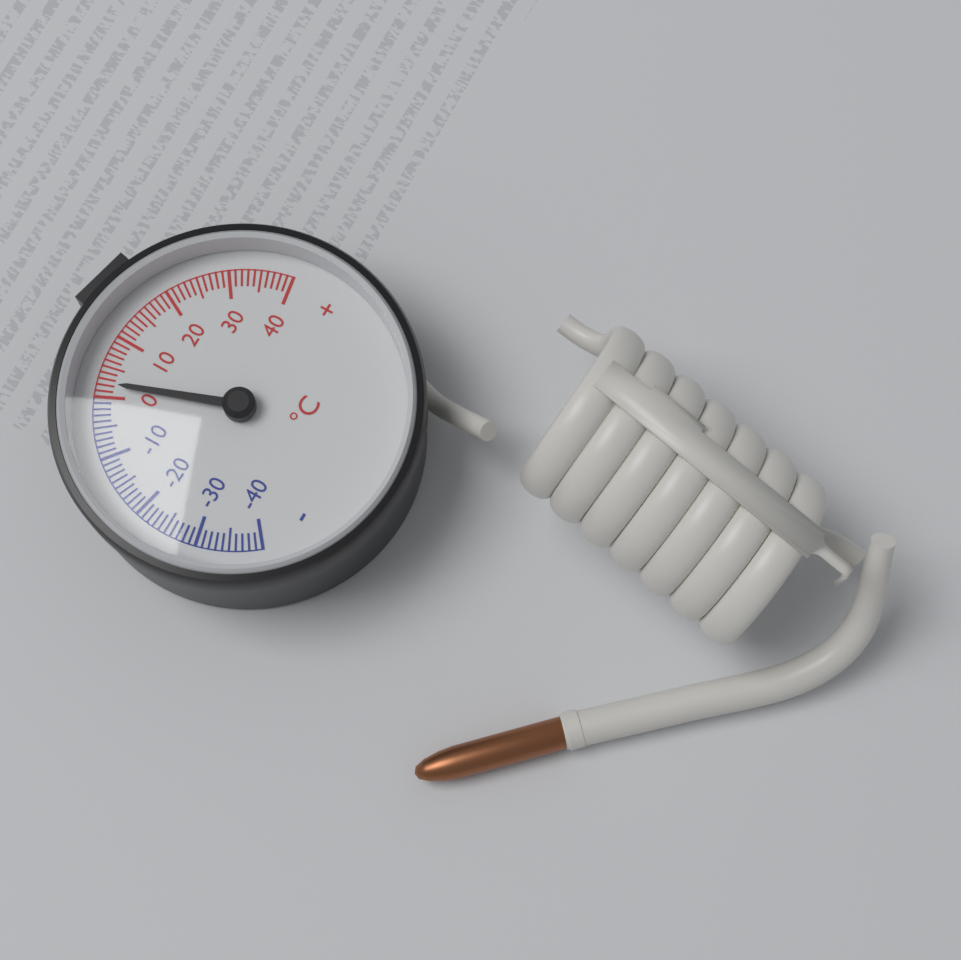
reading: 2 °C
